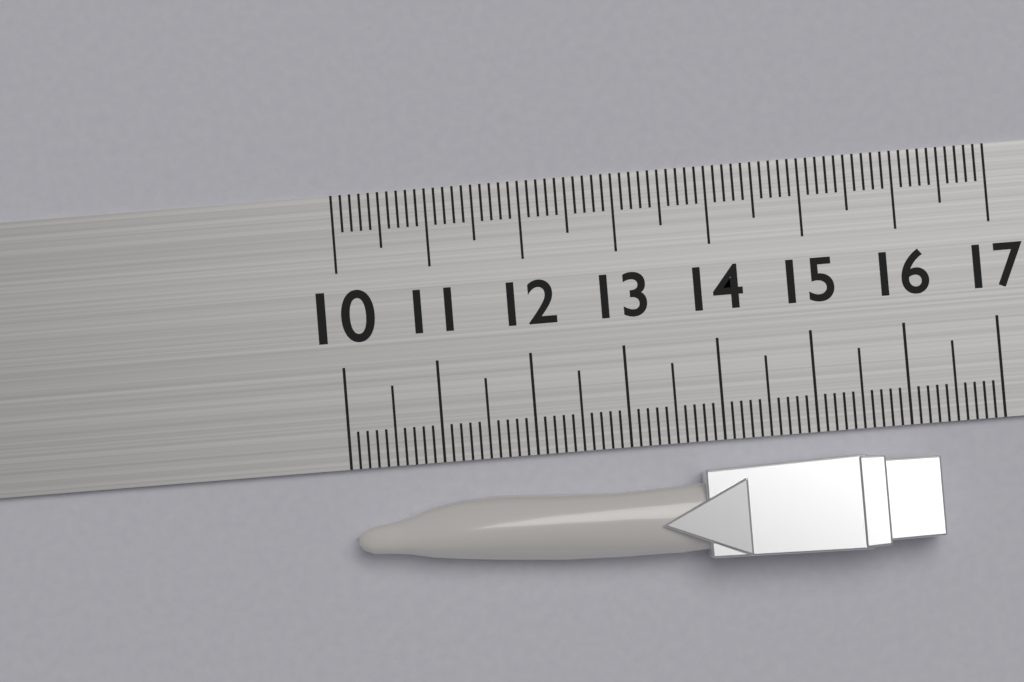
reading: 16.2 (no unit)
